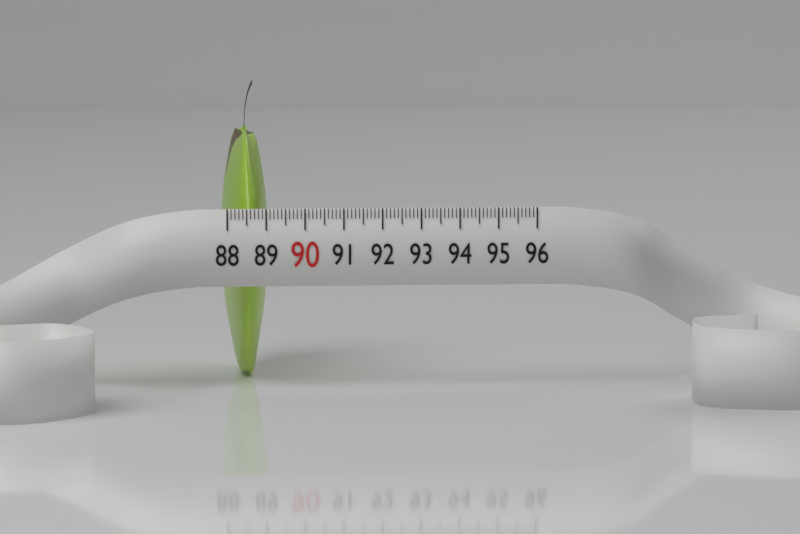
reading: 89.2 (no unit)
